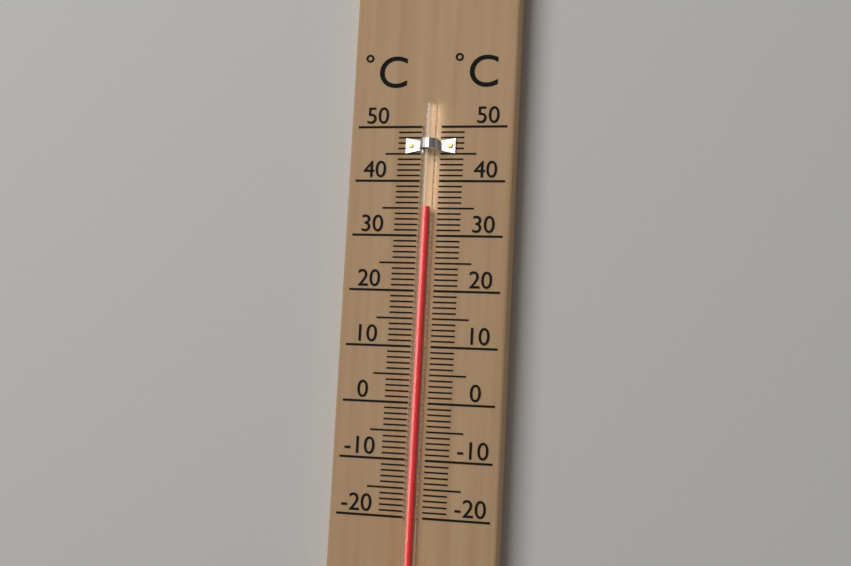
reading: 35 °C
